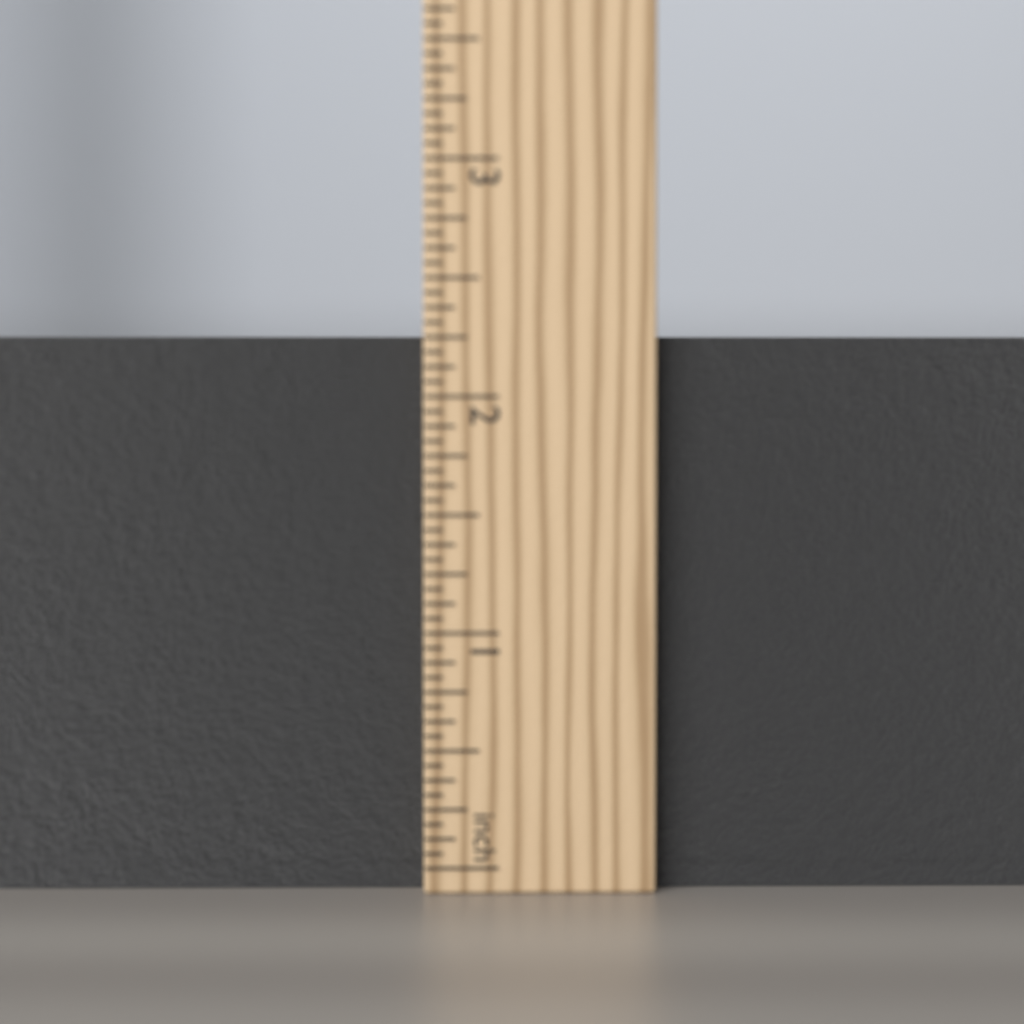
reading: 2.2500 in
